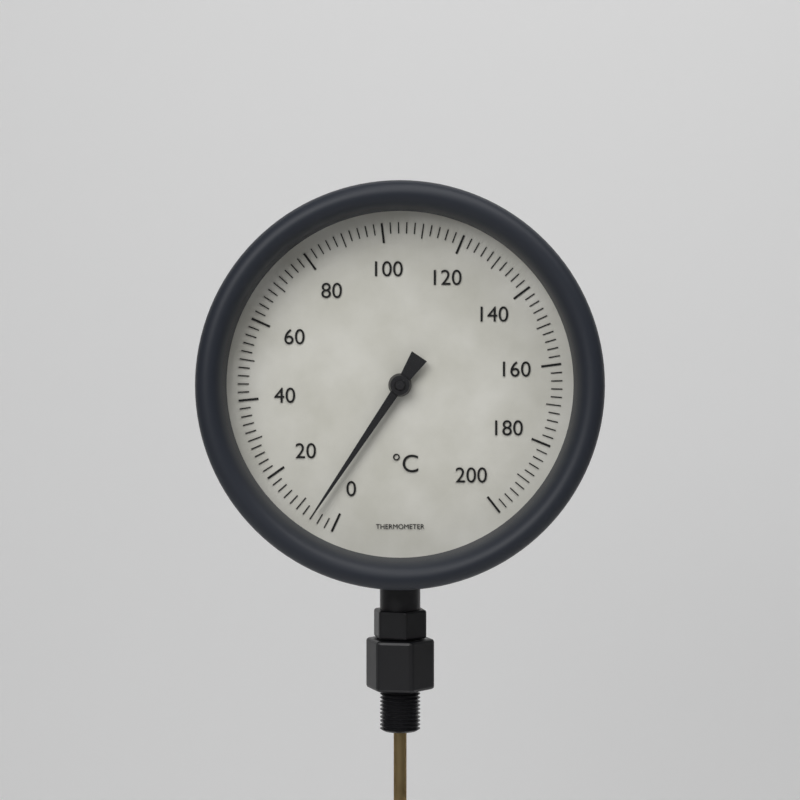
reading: 6 °C
